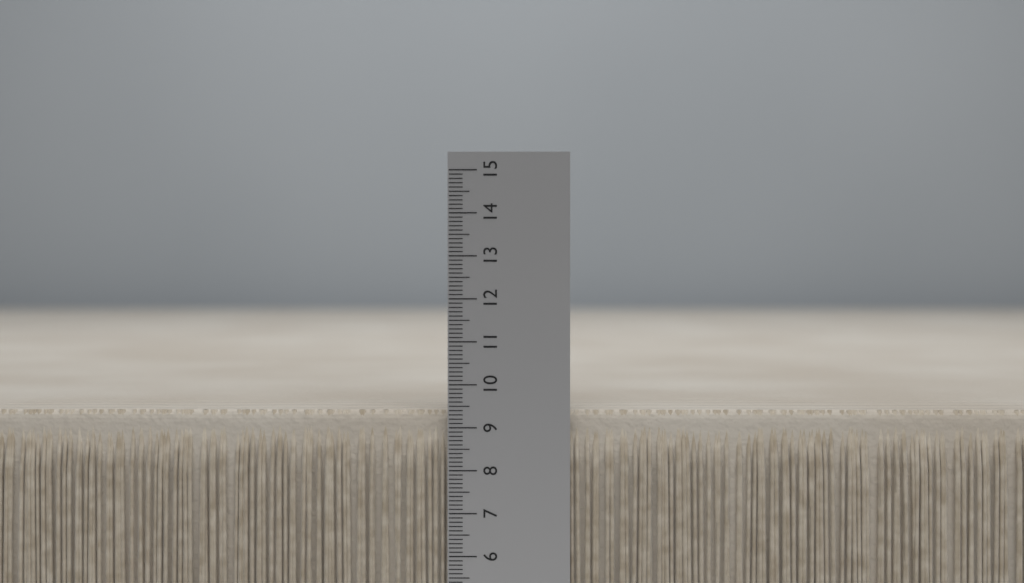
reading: 9.4 (no unit)
